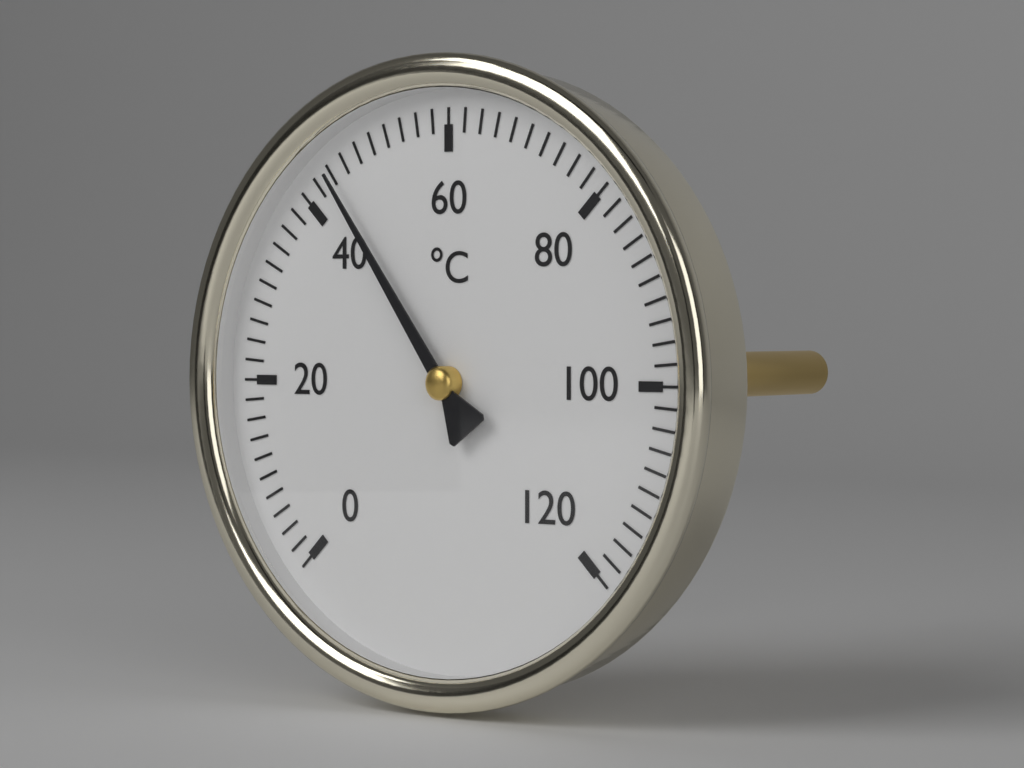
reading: 44 °C
